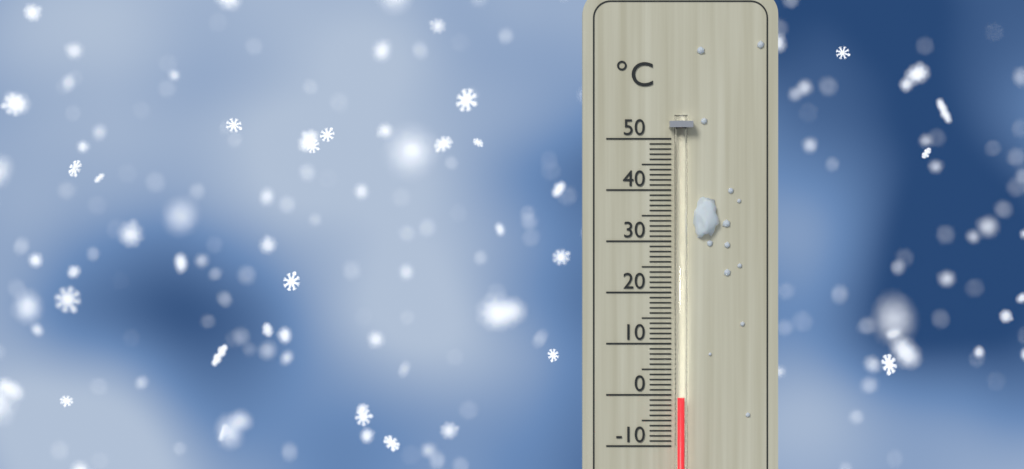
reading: -0.5 °C
